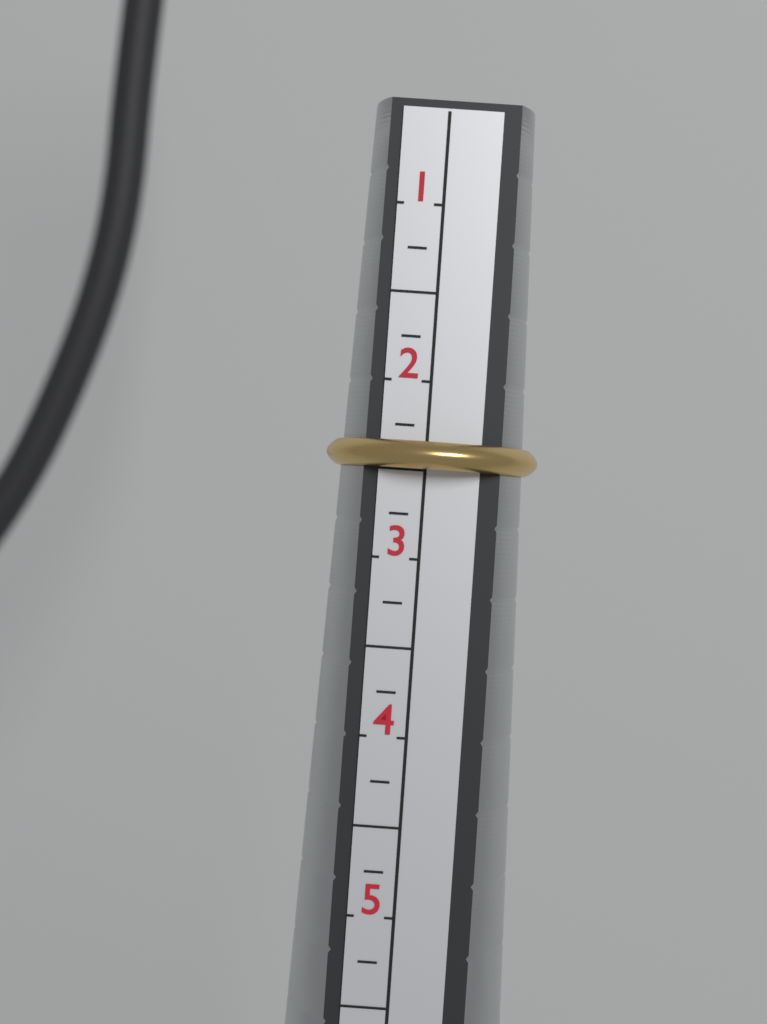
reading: 2.50 (no unit)
